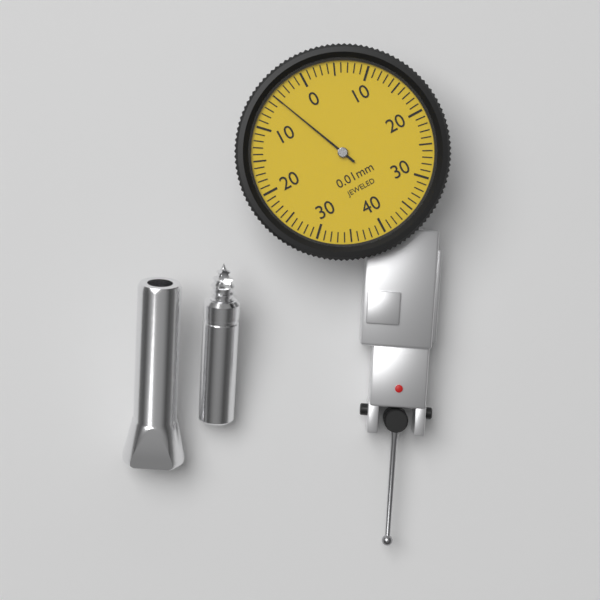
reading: 0.05 mm
